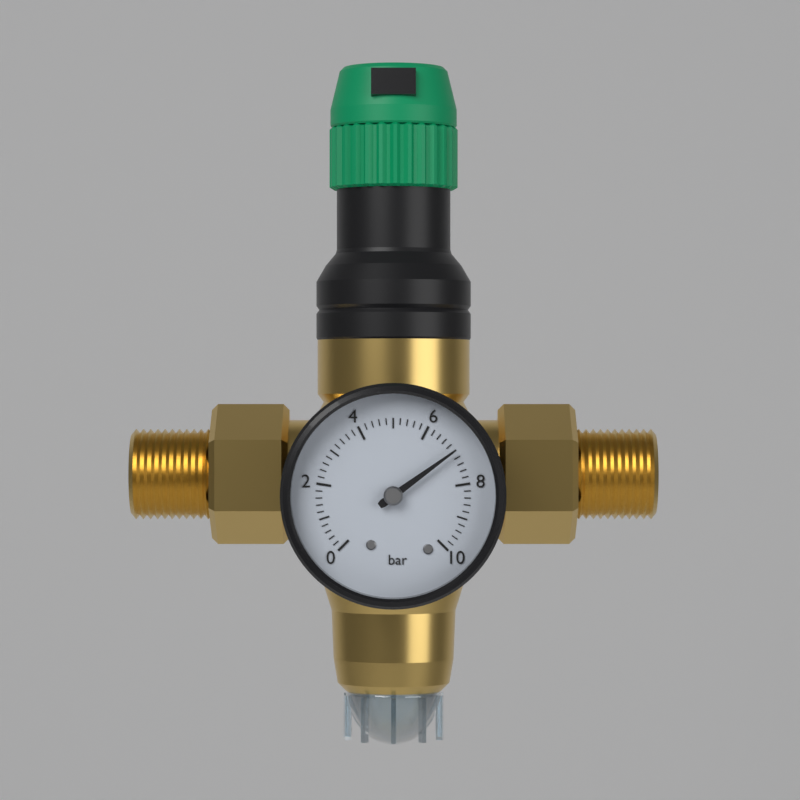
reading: 7.0 bar
